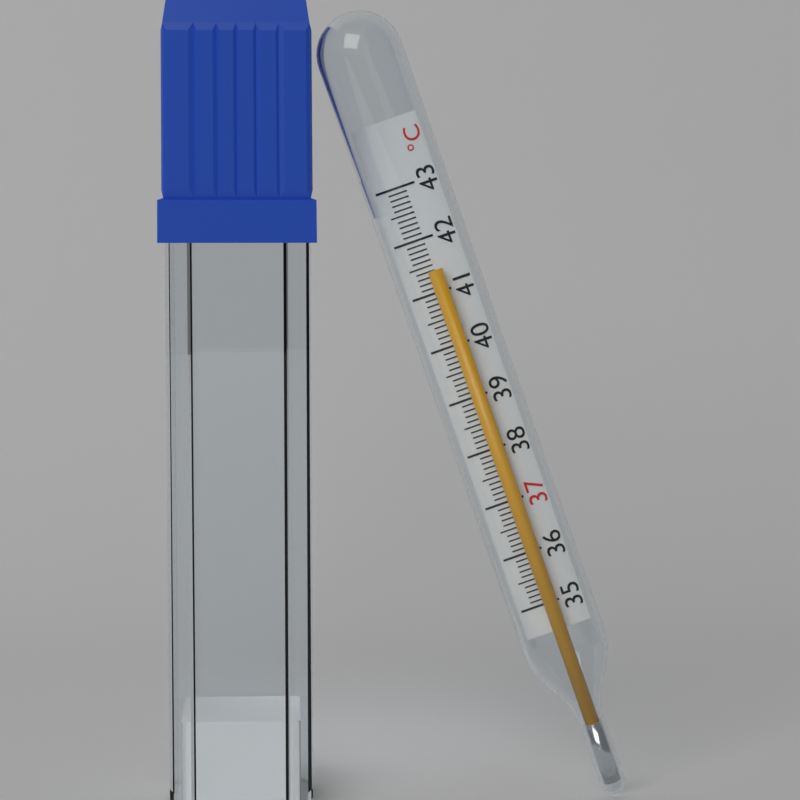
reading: 41.4 °C
